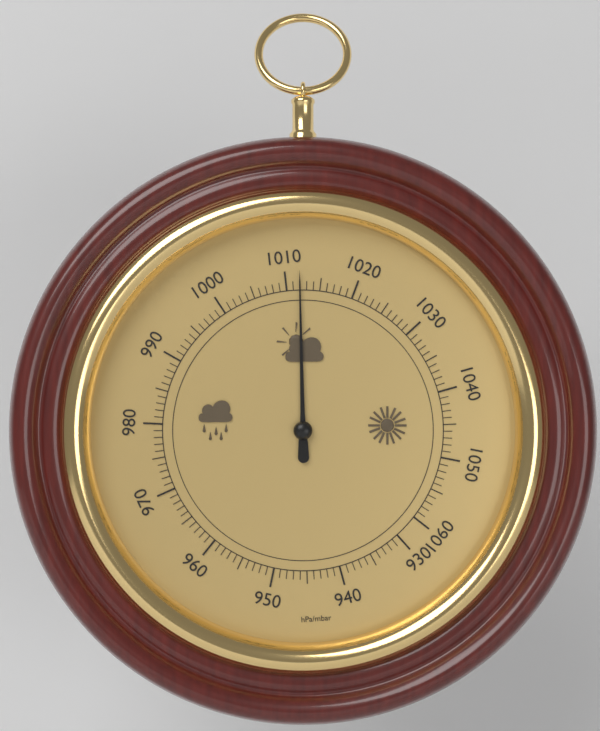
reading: 1012 hPa
